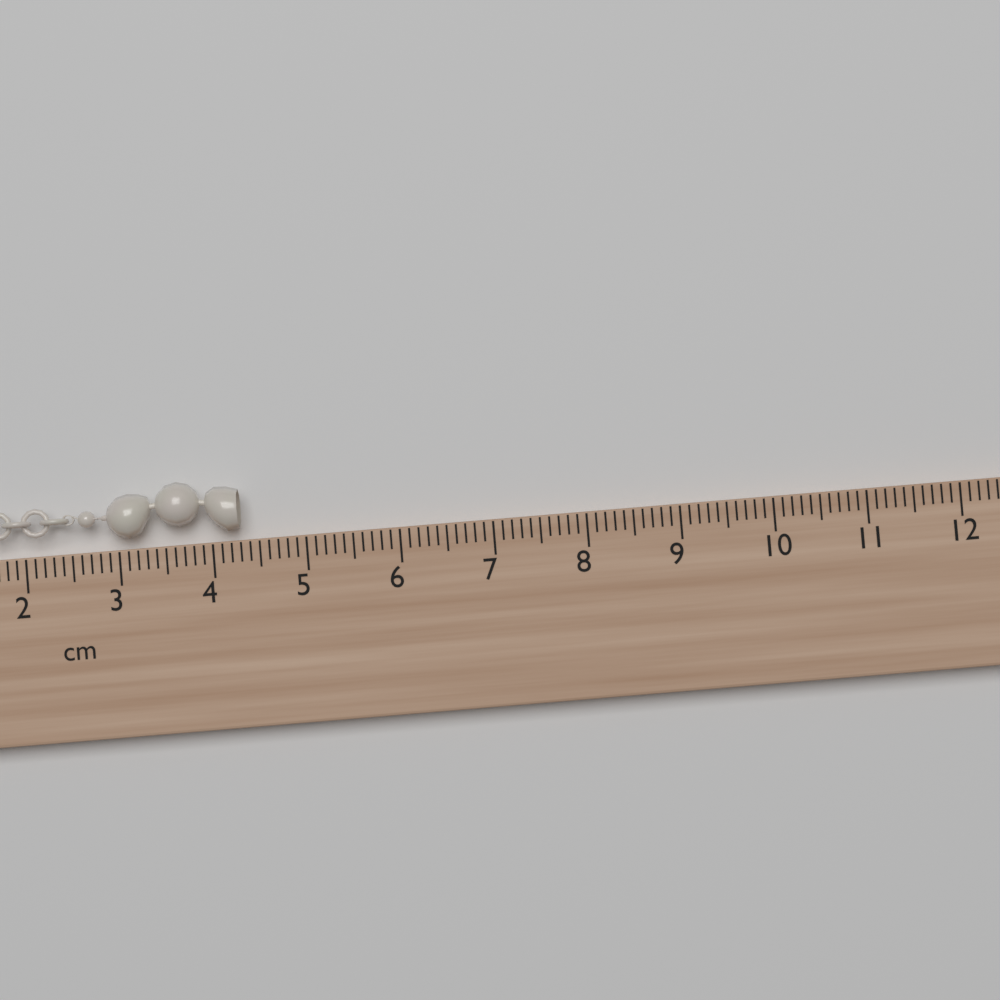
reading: 4.3 cm
